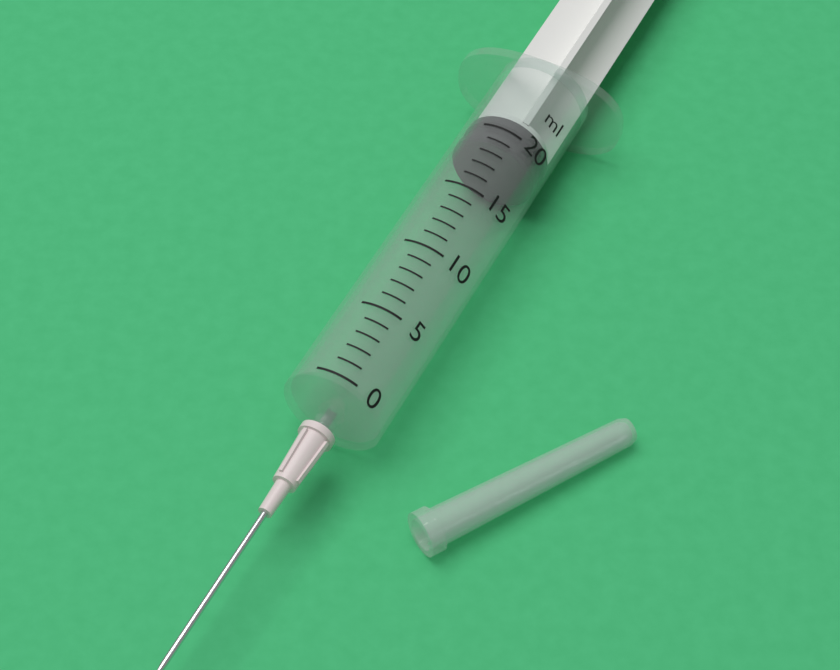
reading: 19 ml
